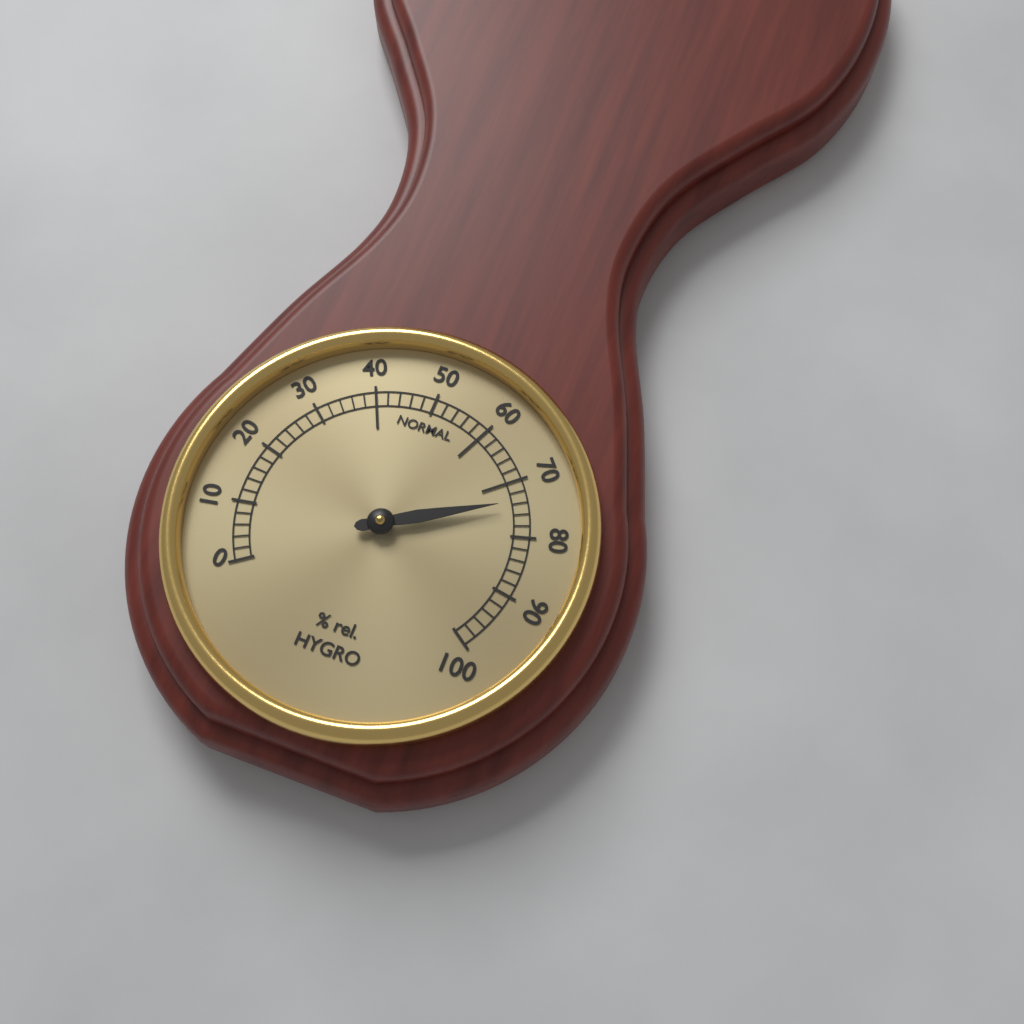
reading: 74 % rel.
